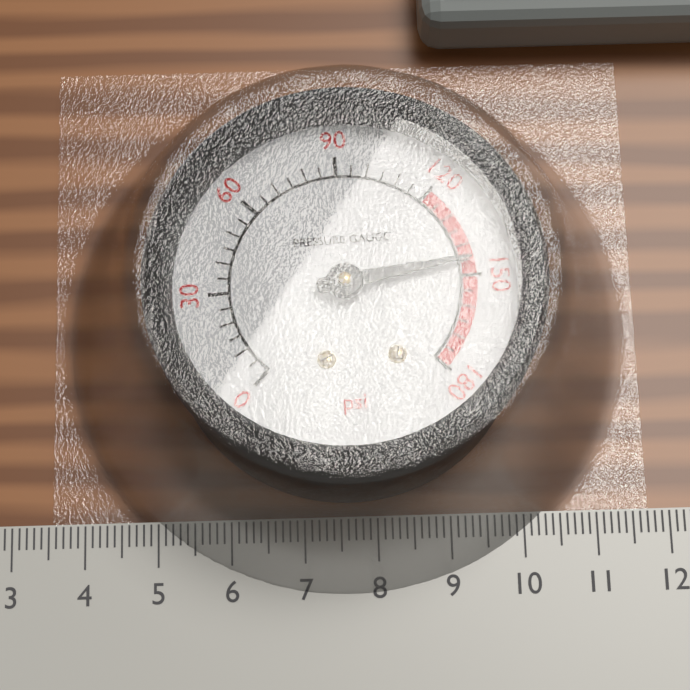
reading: 145 psi
